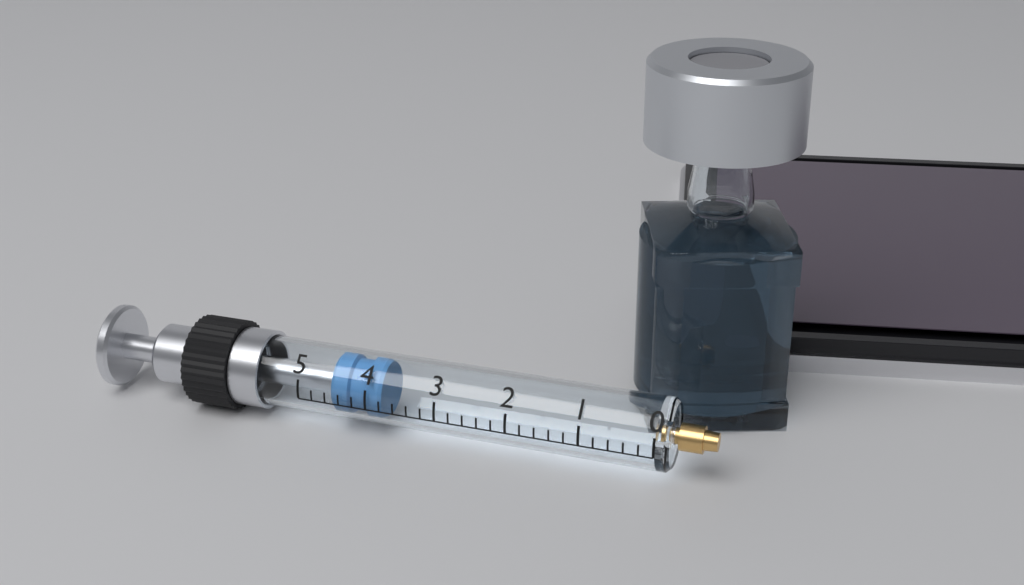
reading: 3.8 (no unit)
